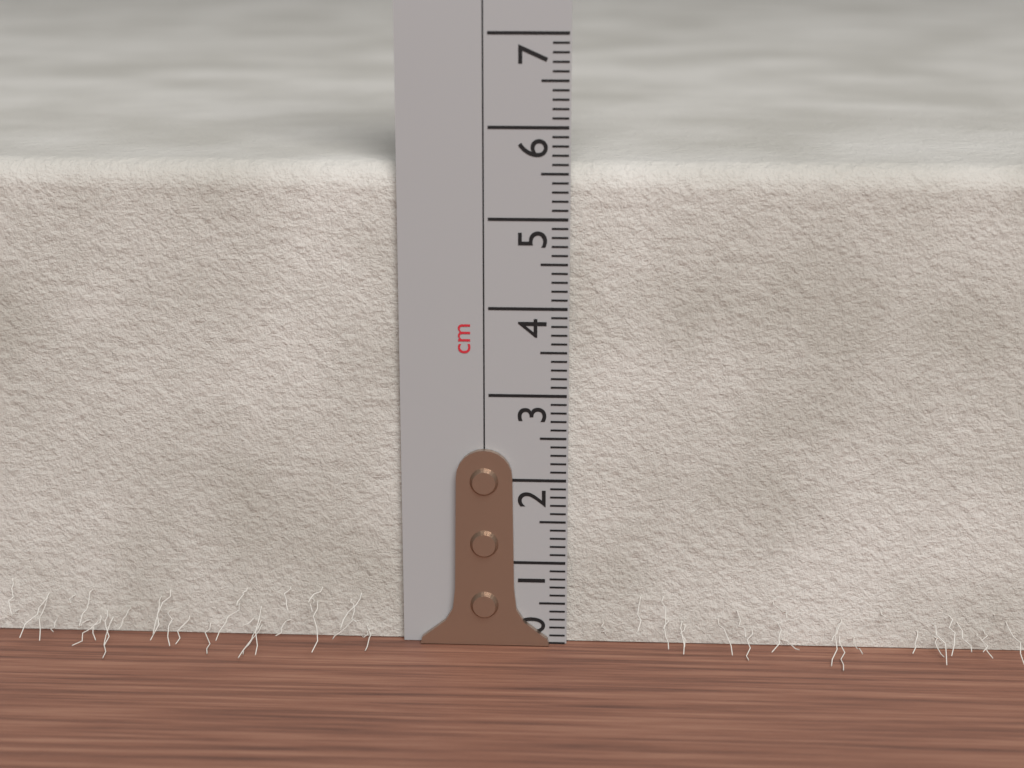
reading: 5.6 cm
